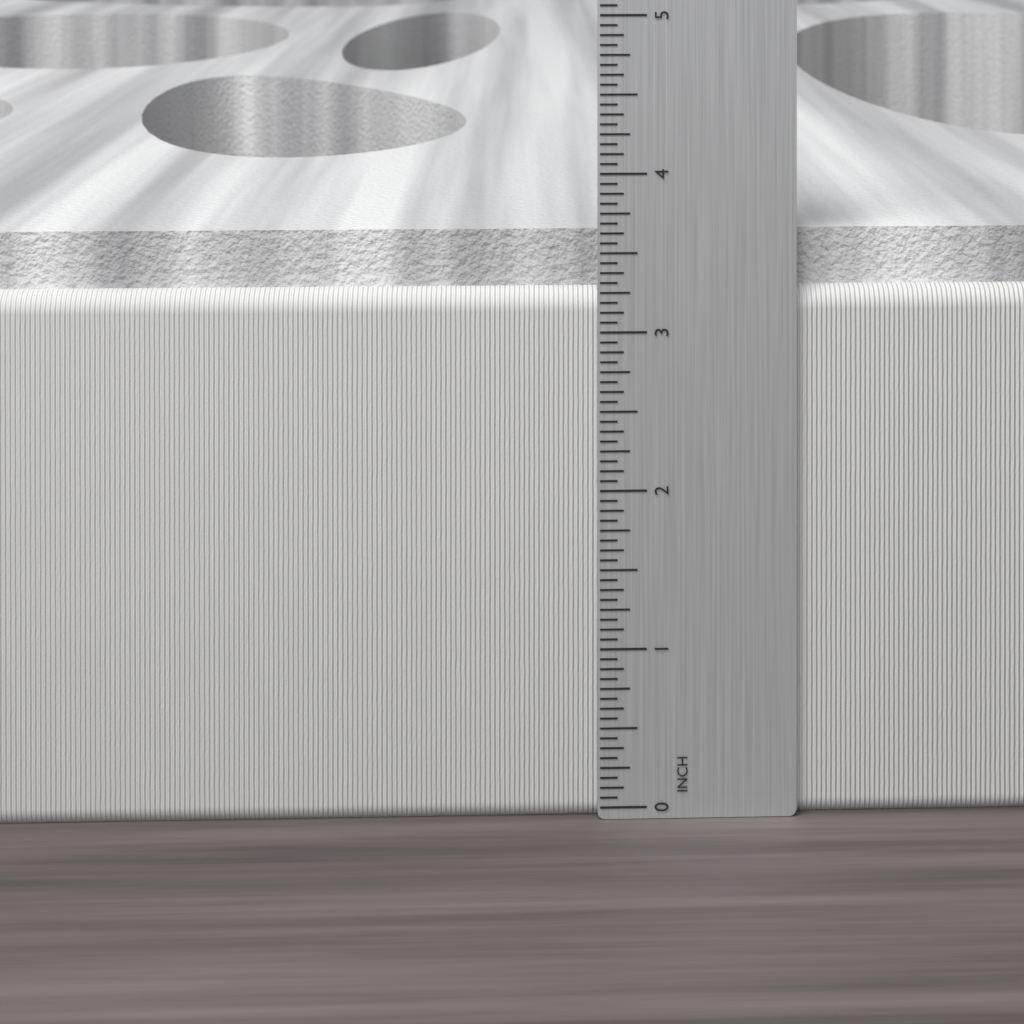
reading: 3.6250 in
